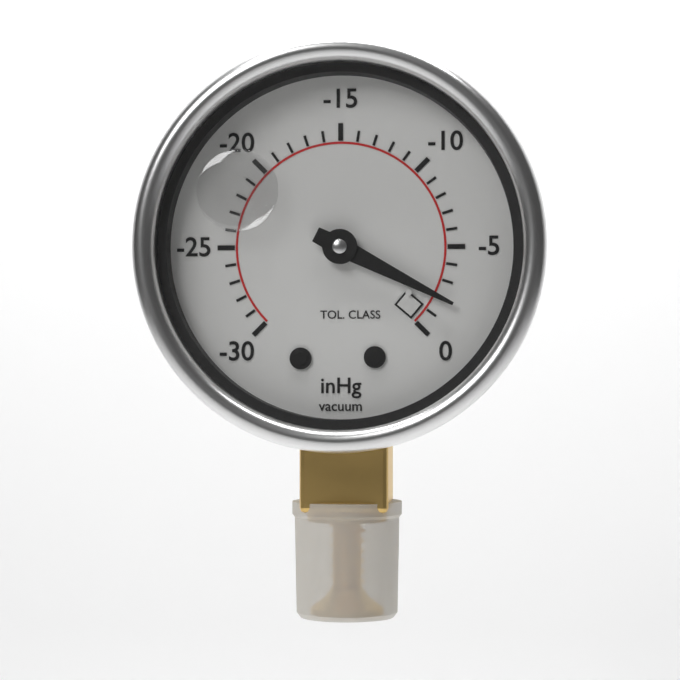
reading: -2 inHg
